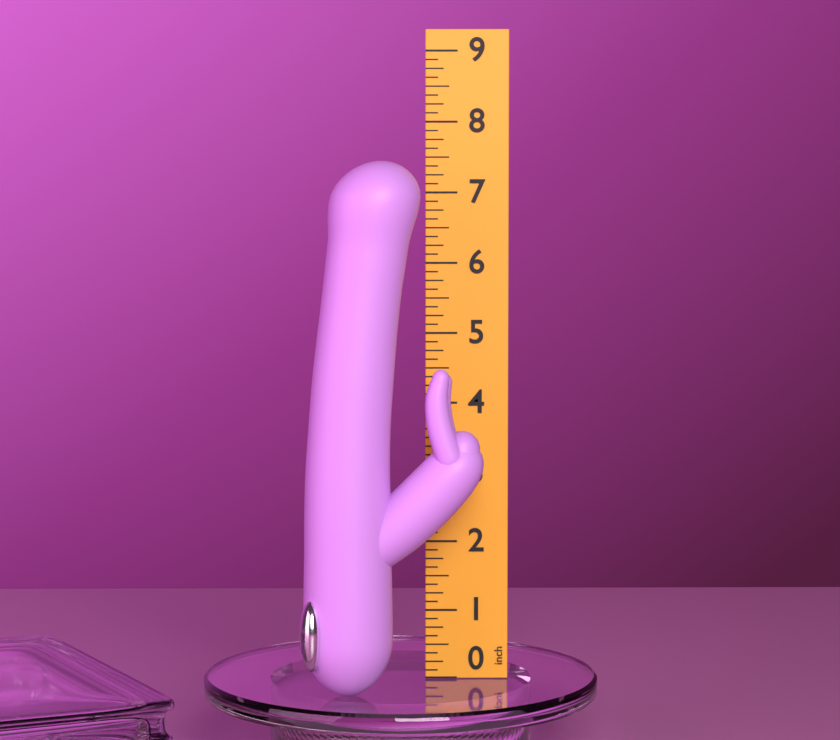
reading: 7.500 inch
